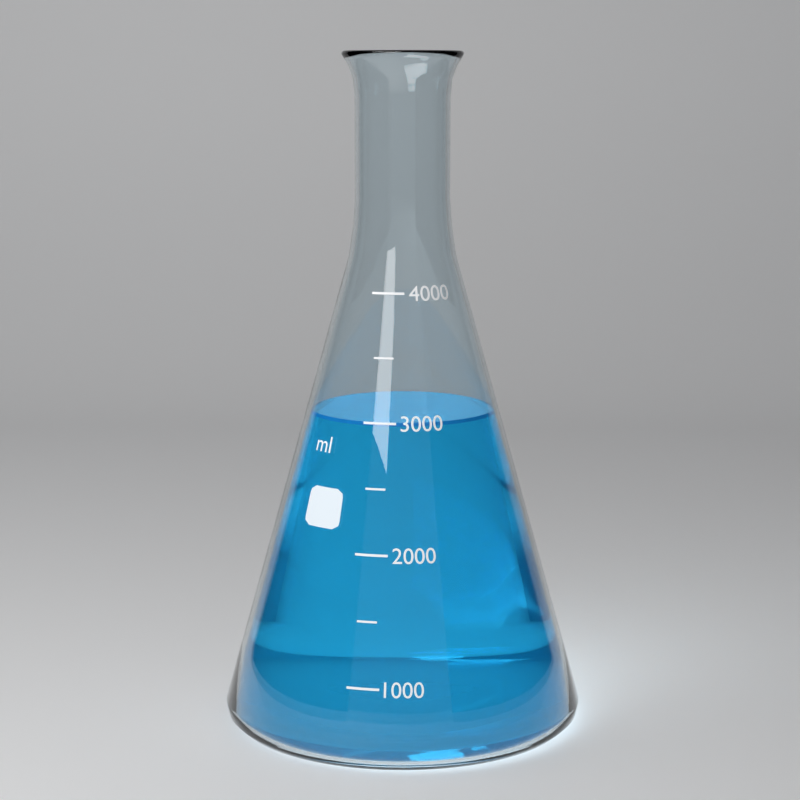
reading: 3000 ml
